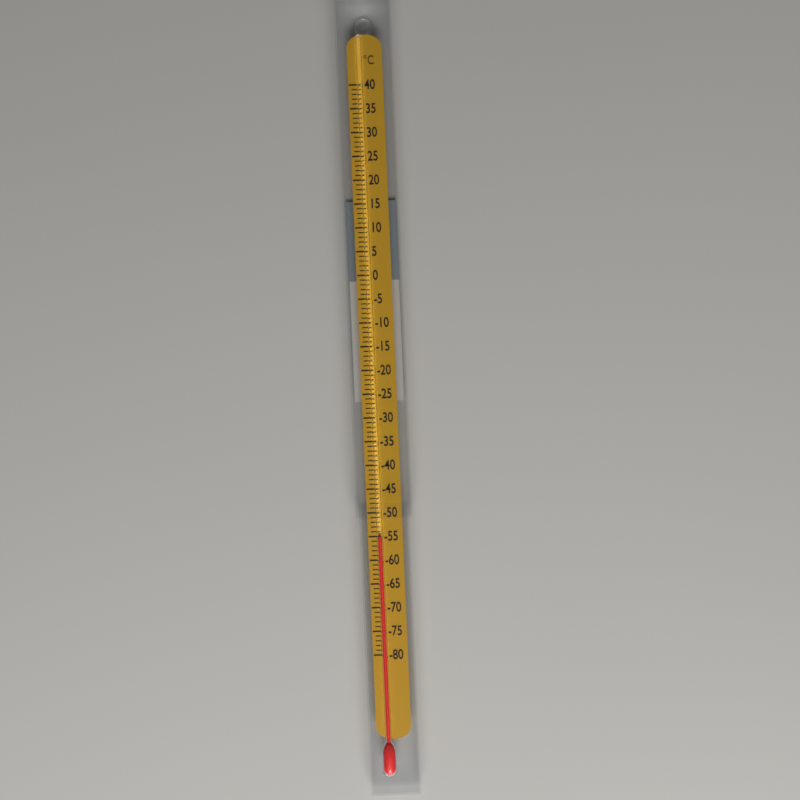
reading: -55 °C
